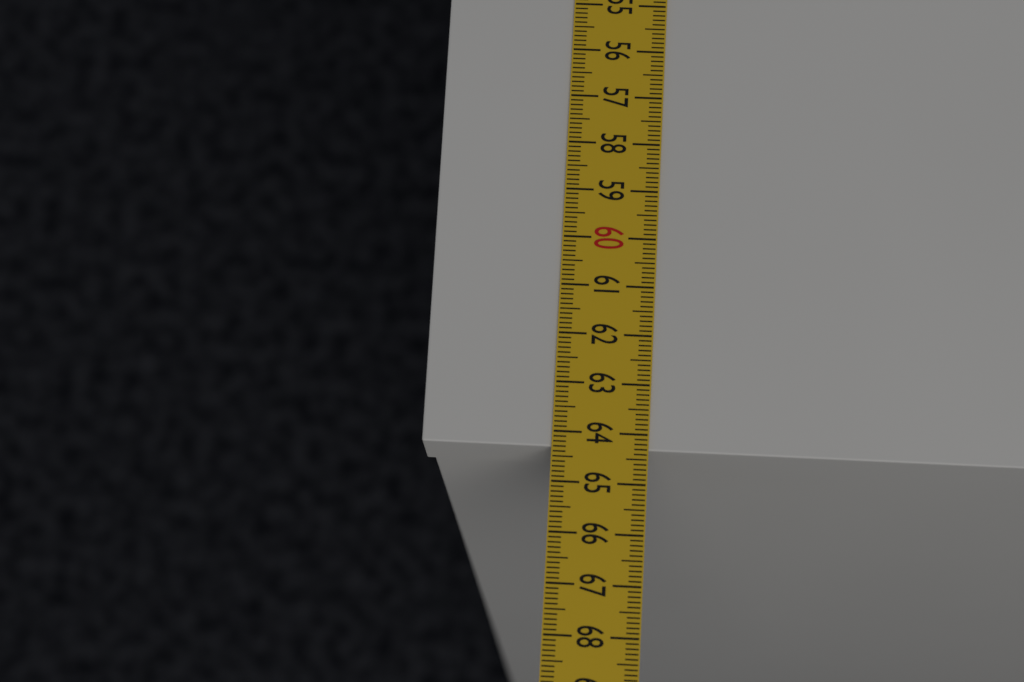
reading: 64.3 cm
